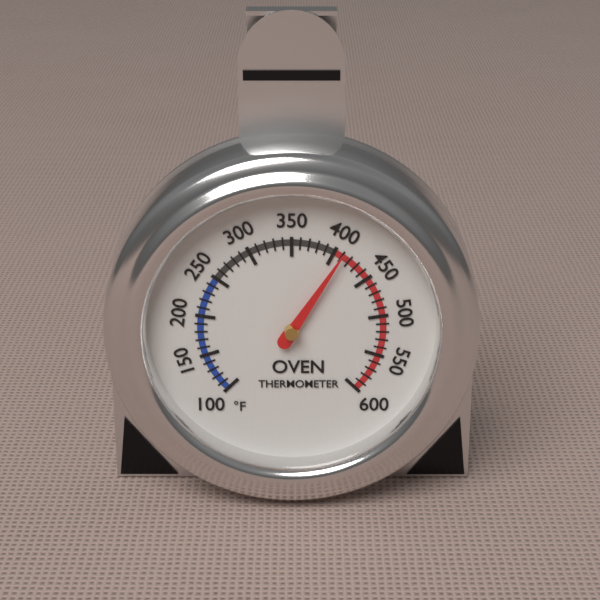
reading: 410 °F
